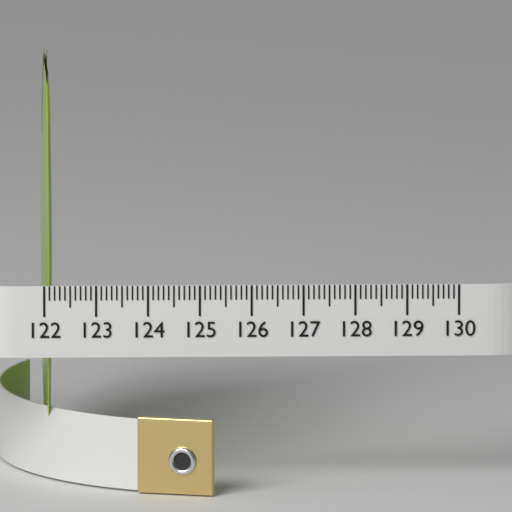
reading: 122.2 (no unit)
